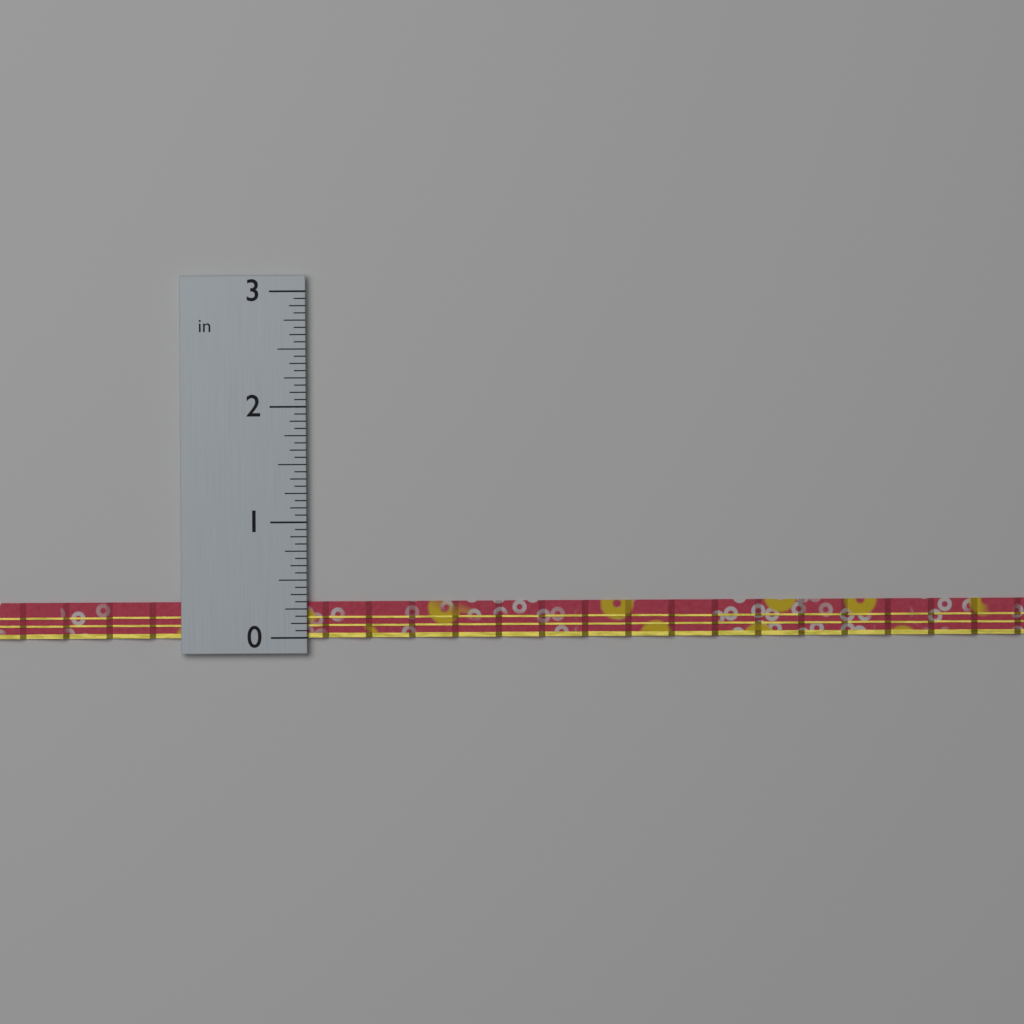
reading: 0.3125 in
